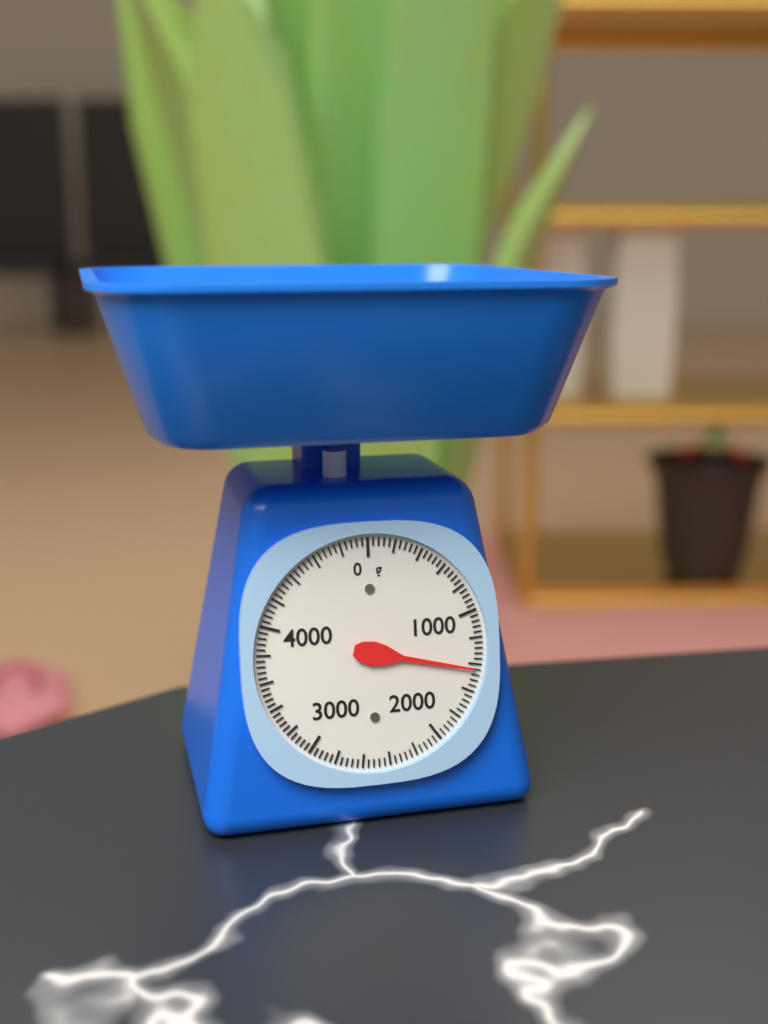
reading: 1440 g
